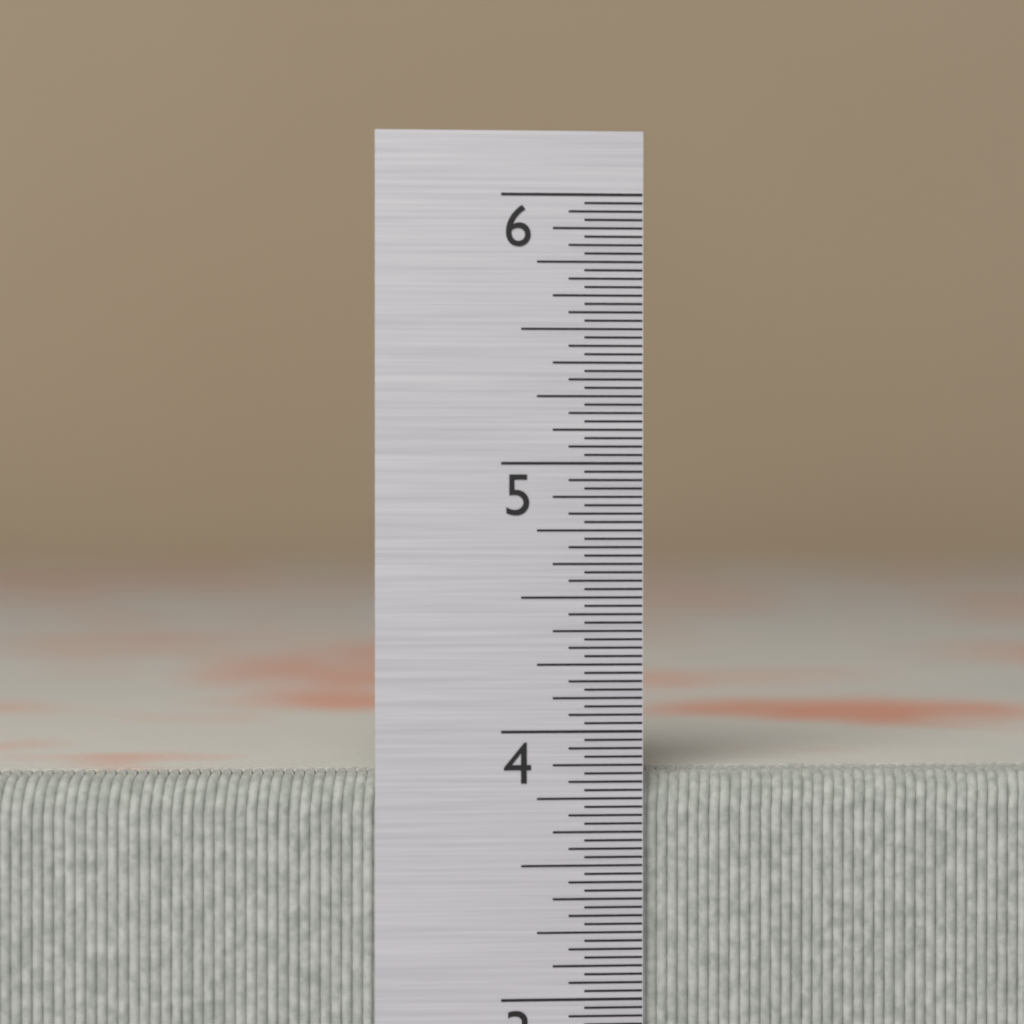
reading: 3.84375 in
